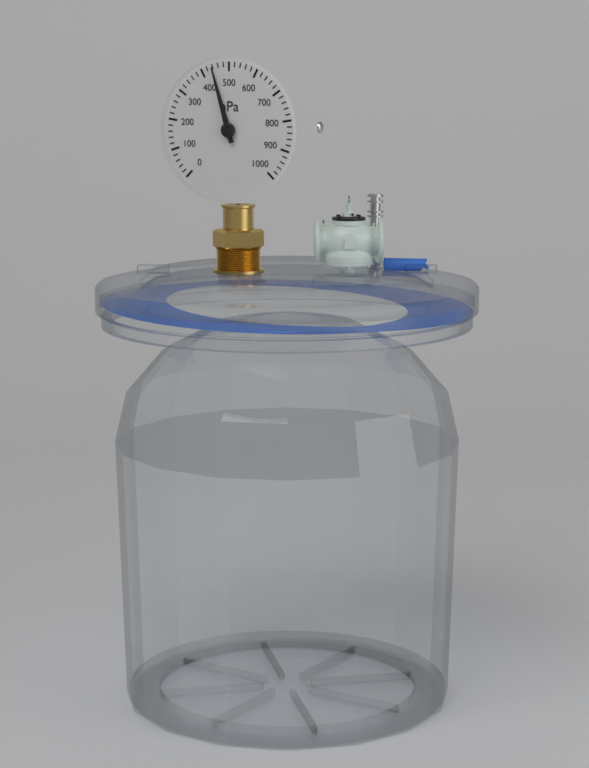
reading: 440 hPa
